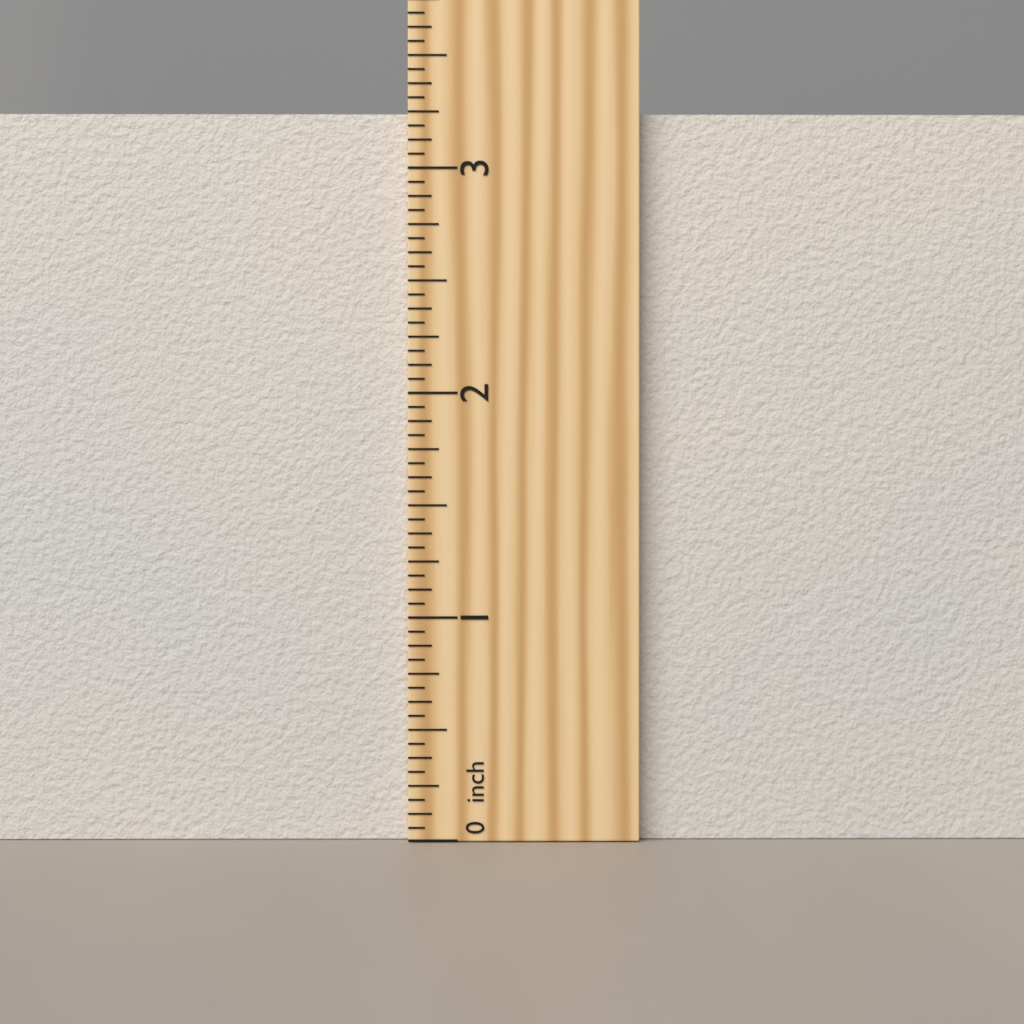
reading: 3.2500 inch
